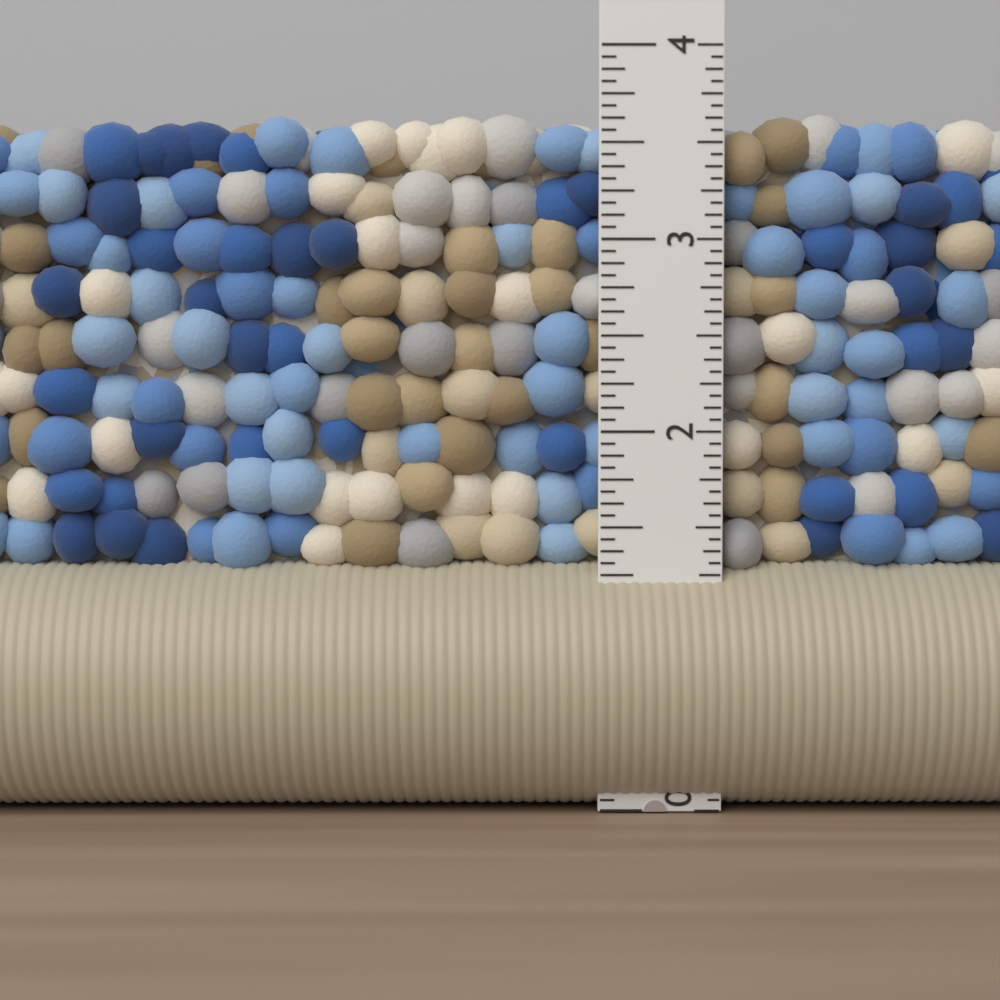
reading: 3.6875 in
